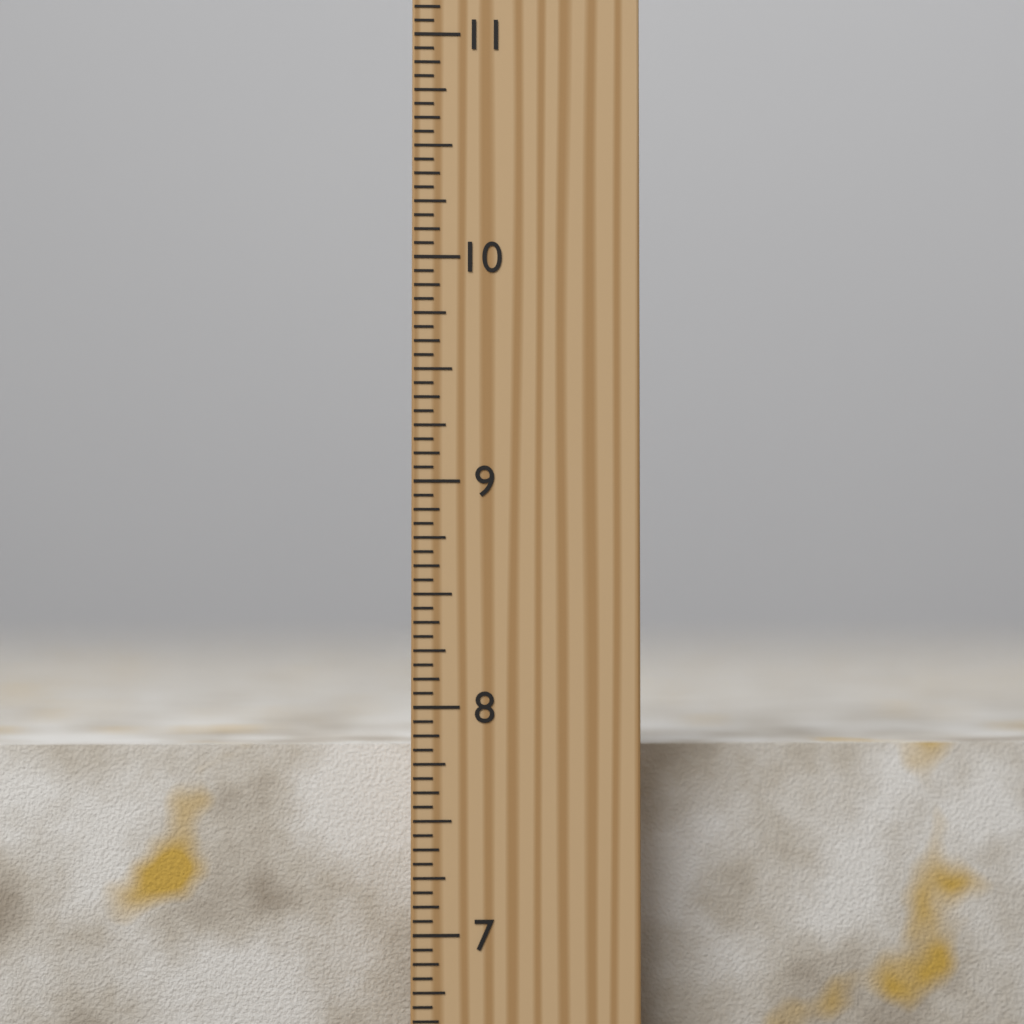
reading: 7.8125 inch
